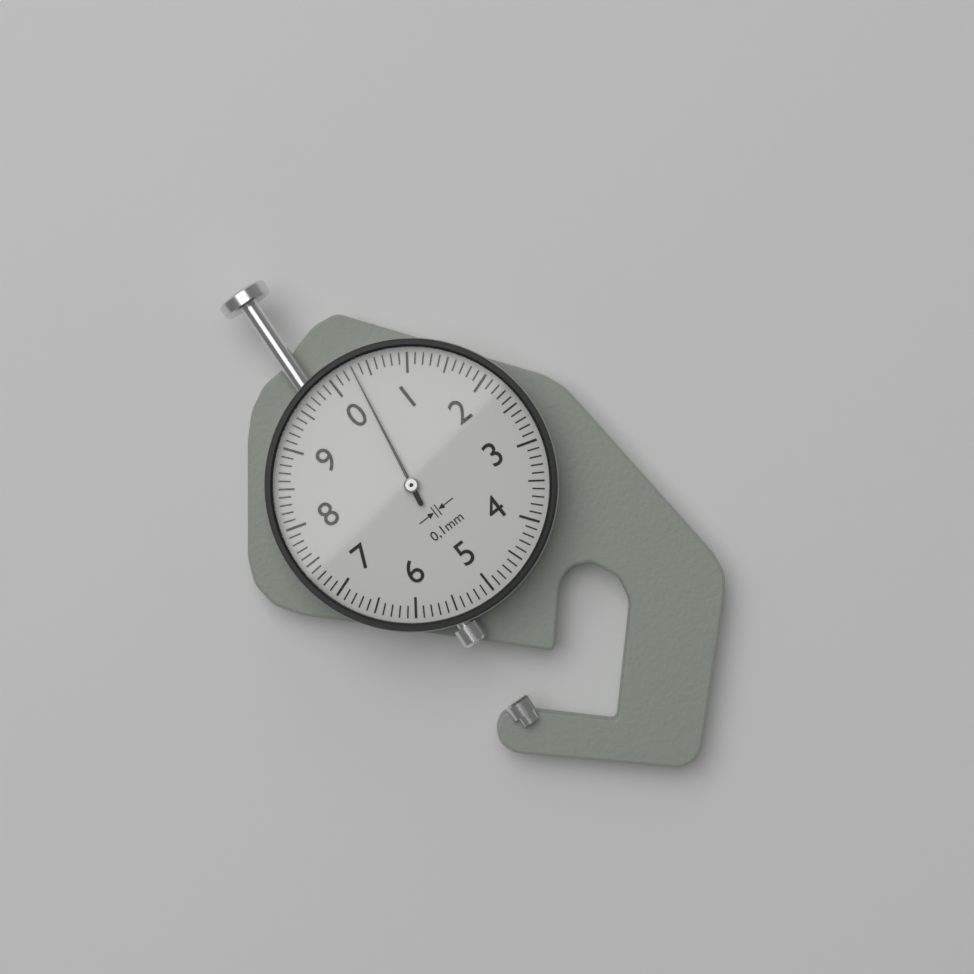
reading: 0.3 mm
